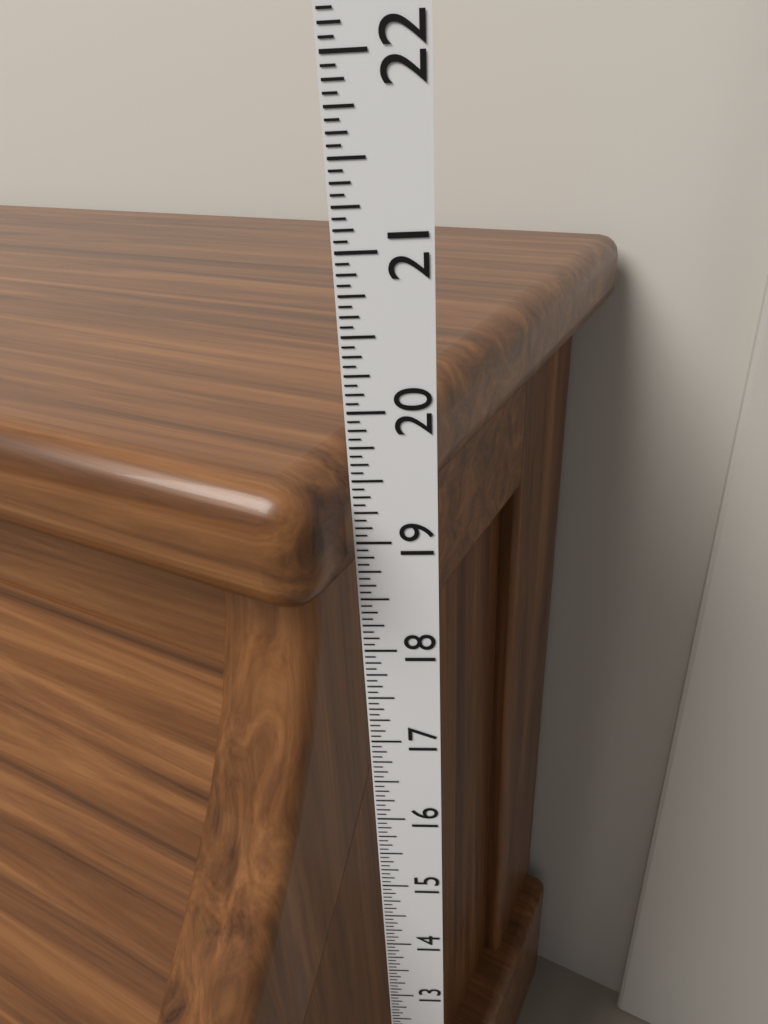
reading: 19.6250 in
